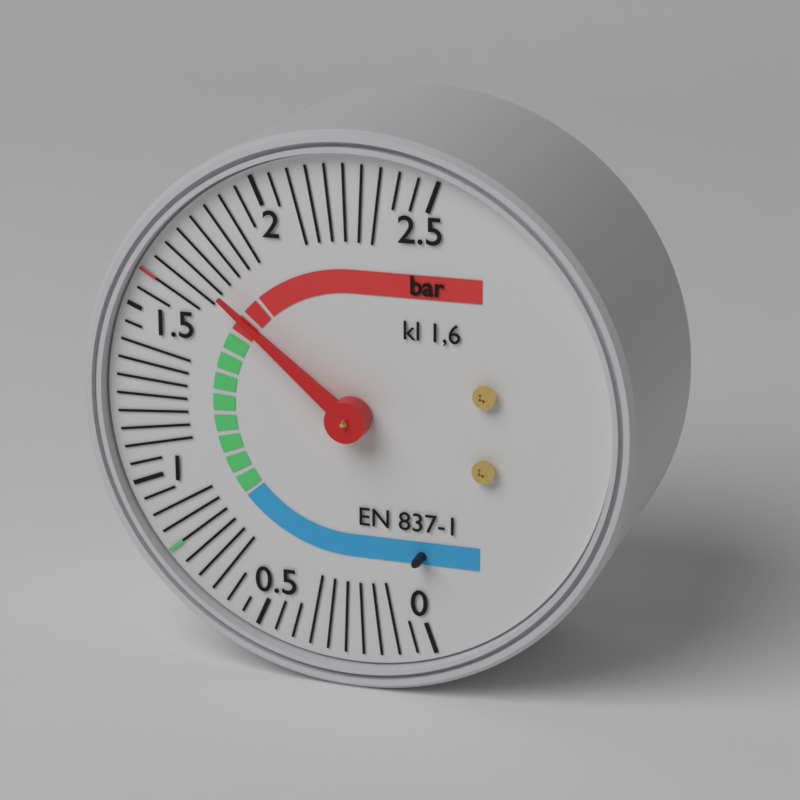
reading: 1.70 bar
